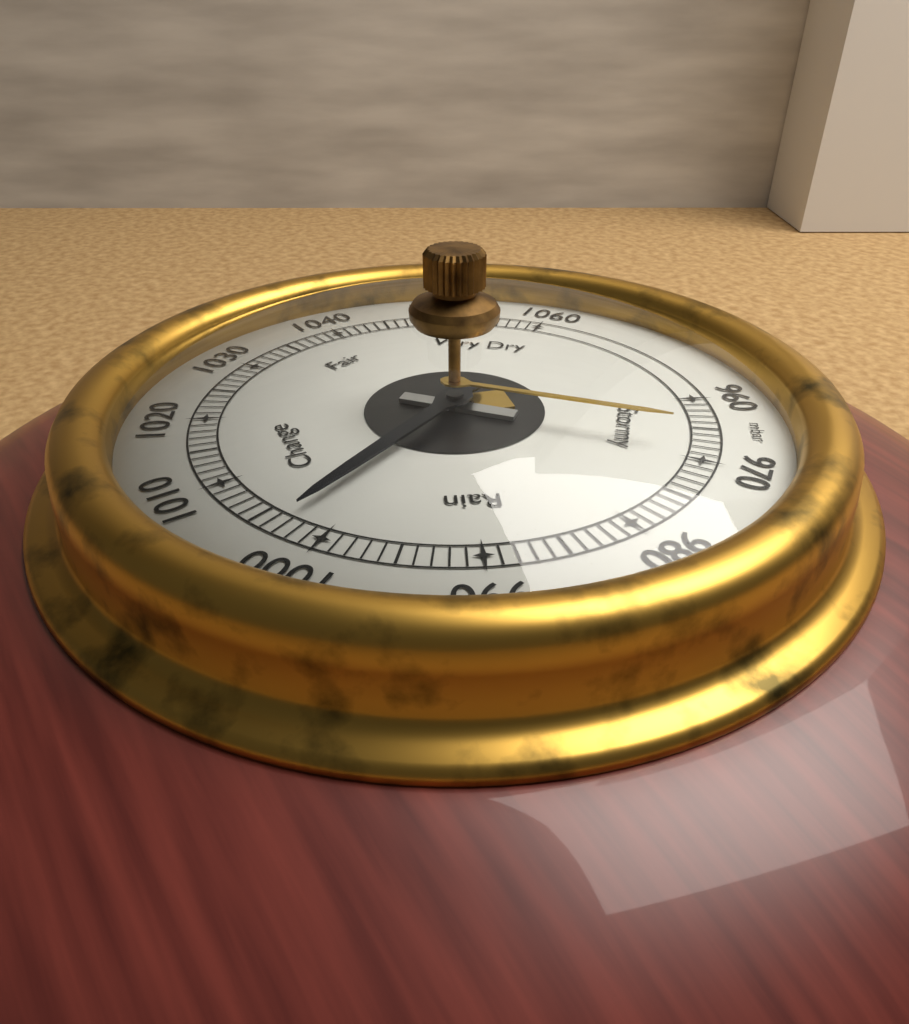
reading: 1003 mbar
